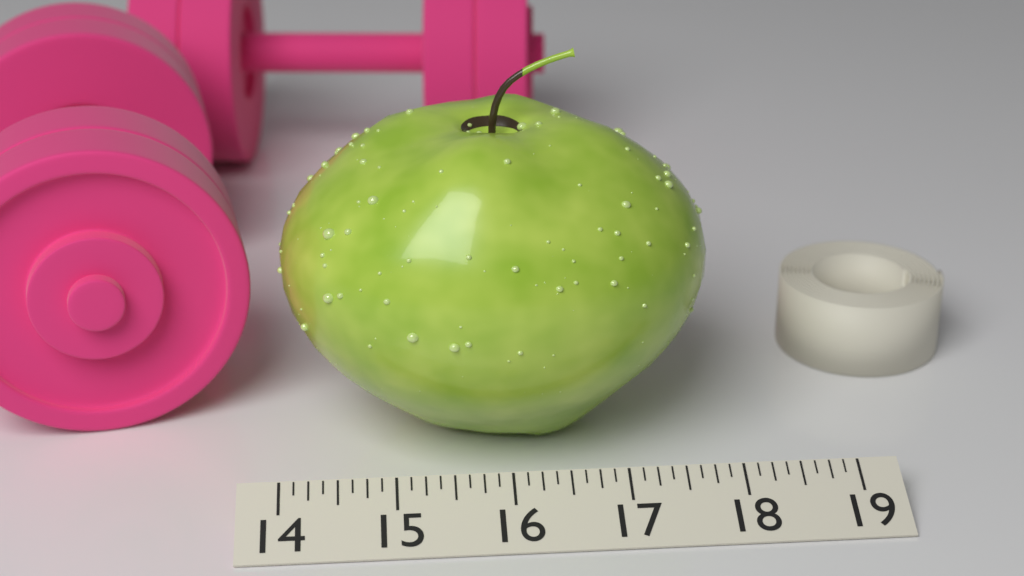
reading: 17.875 (no unit)
